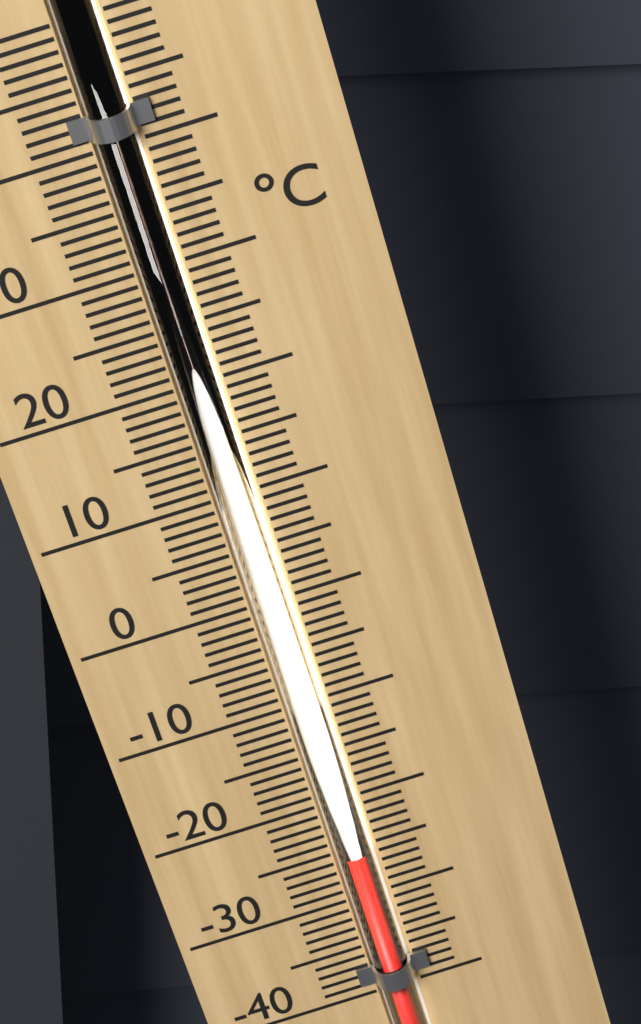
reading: -25 °C
